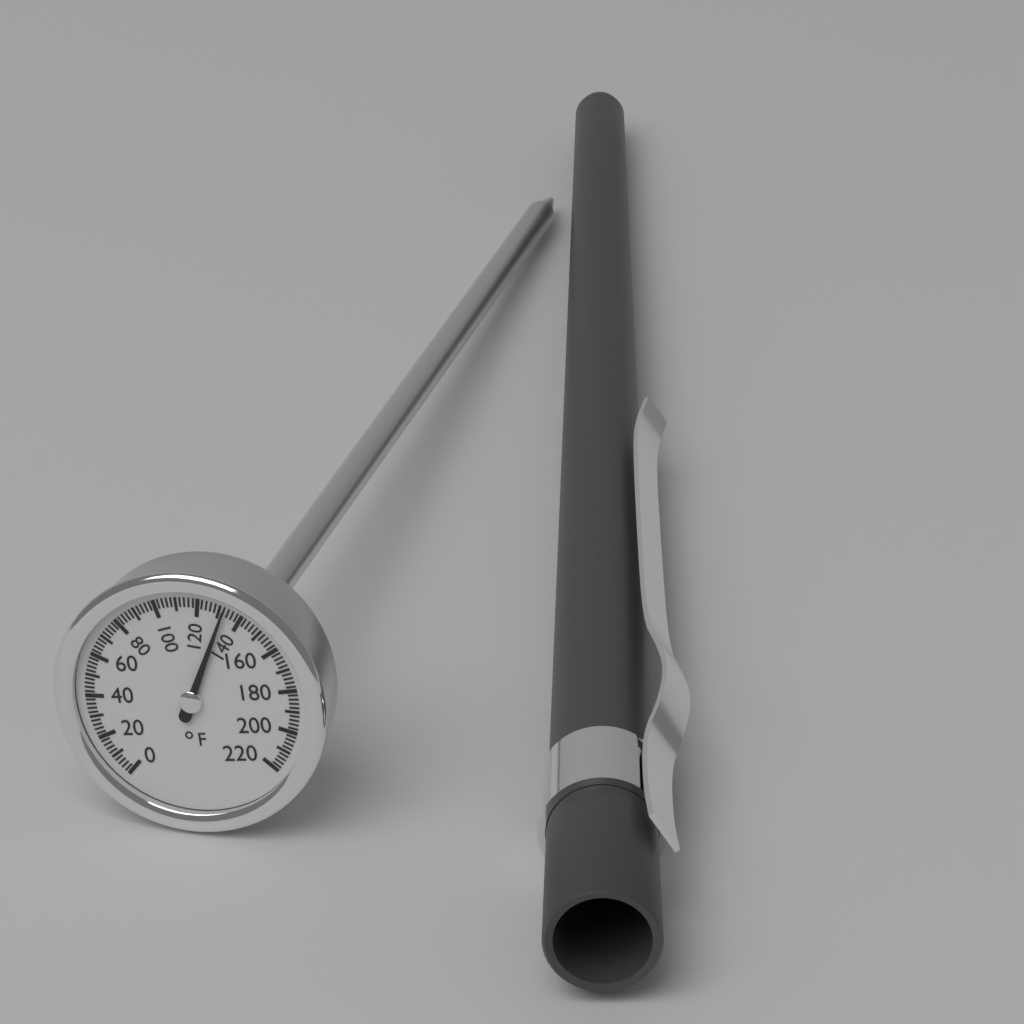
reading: 132 °F
